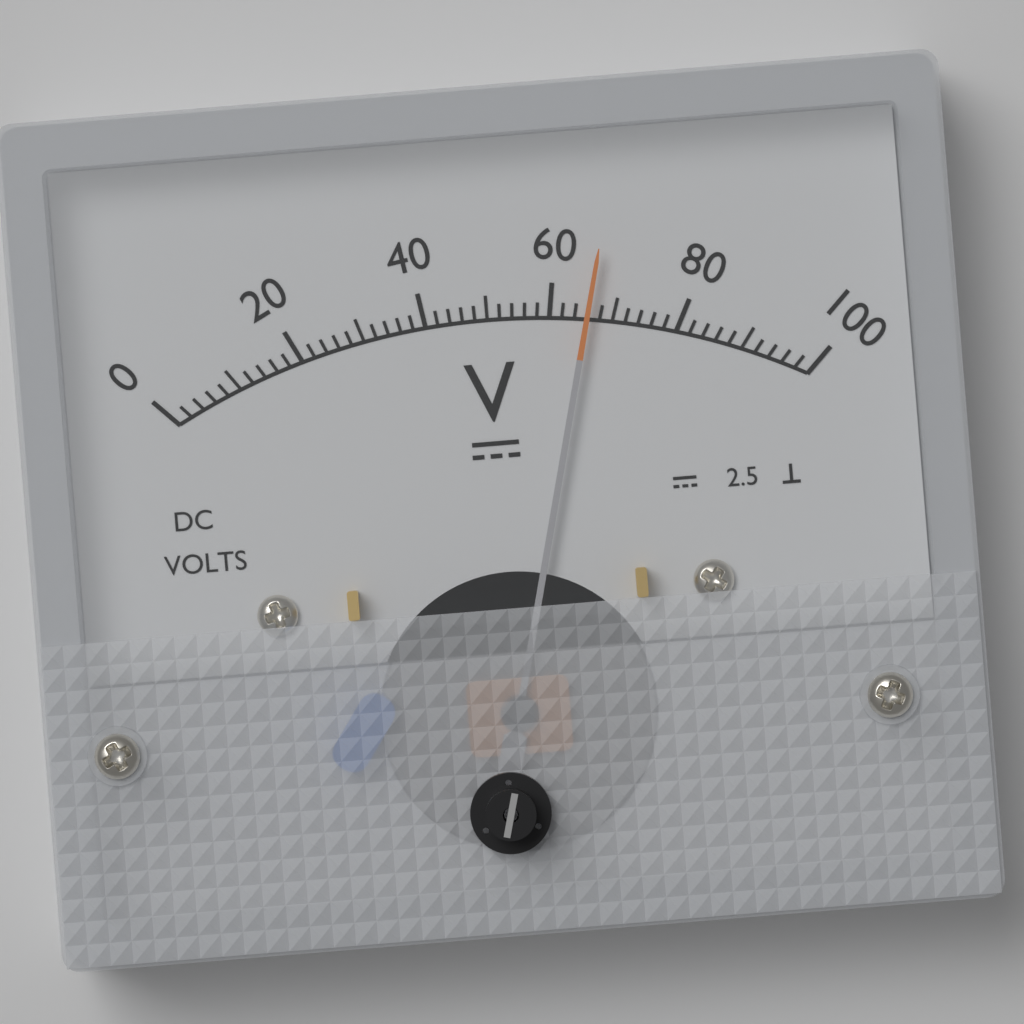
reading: 66 V
